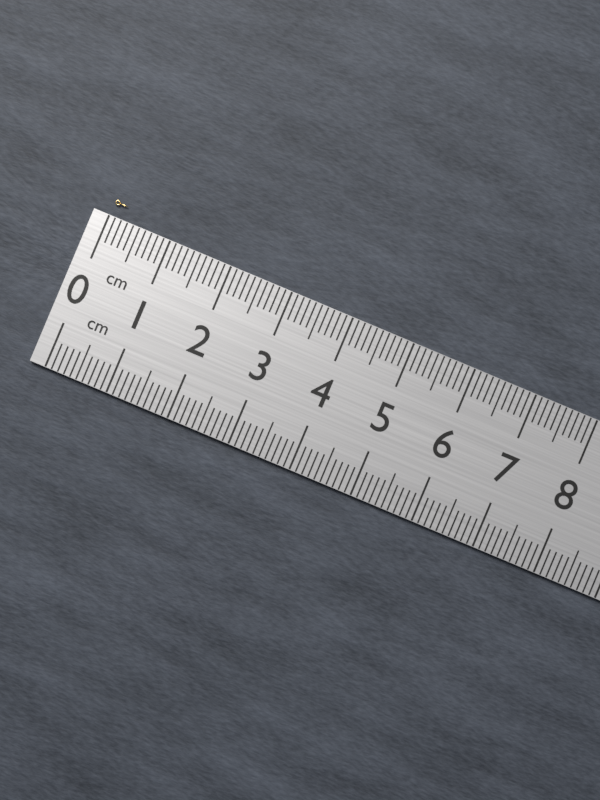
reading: 0.2 cm
